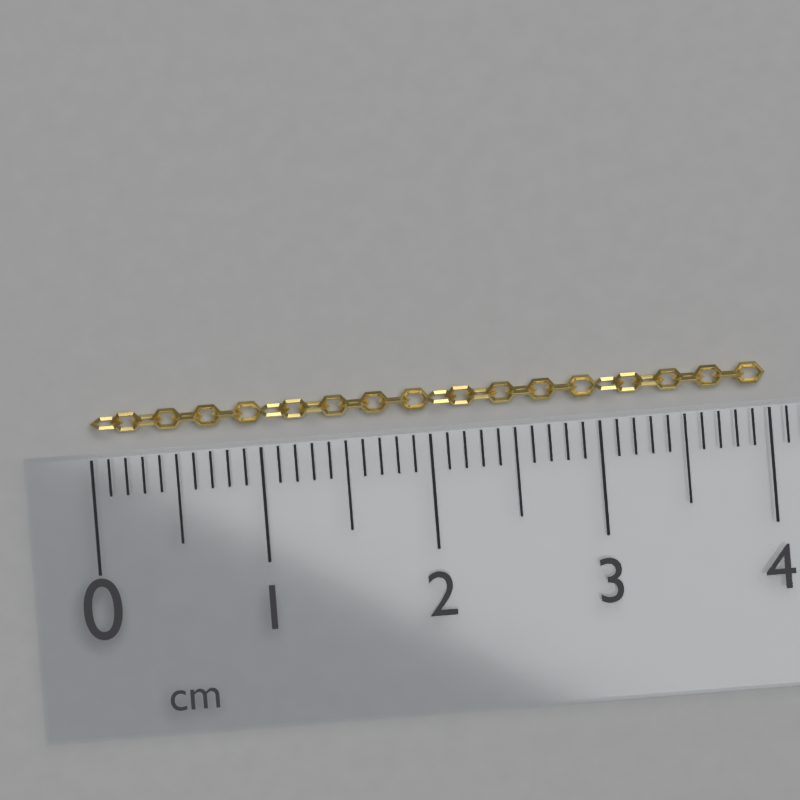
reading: 4.0 cm
